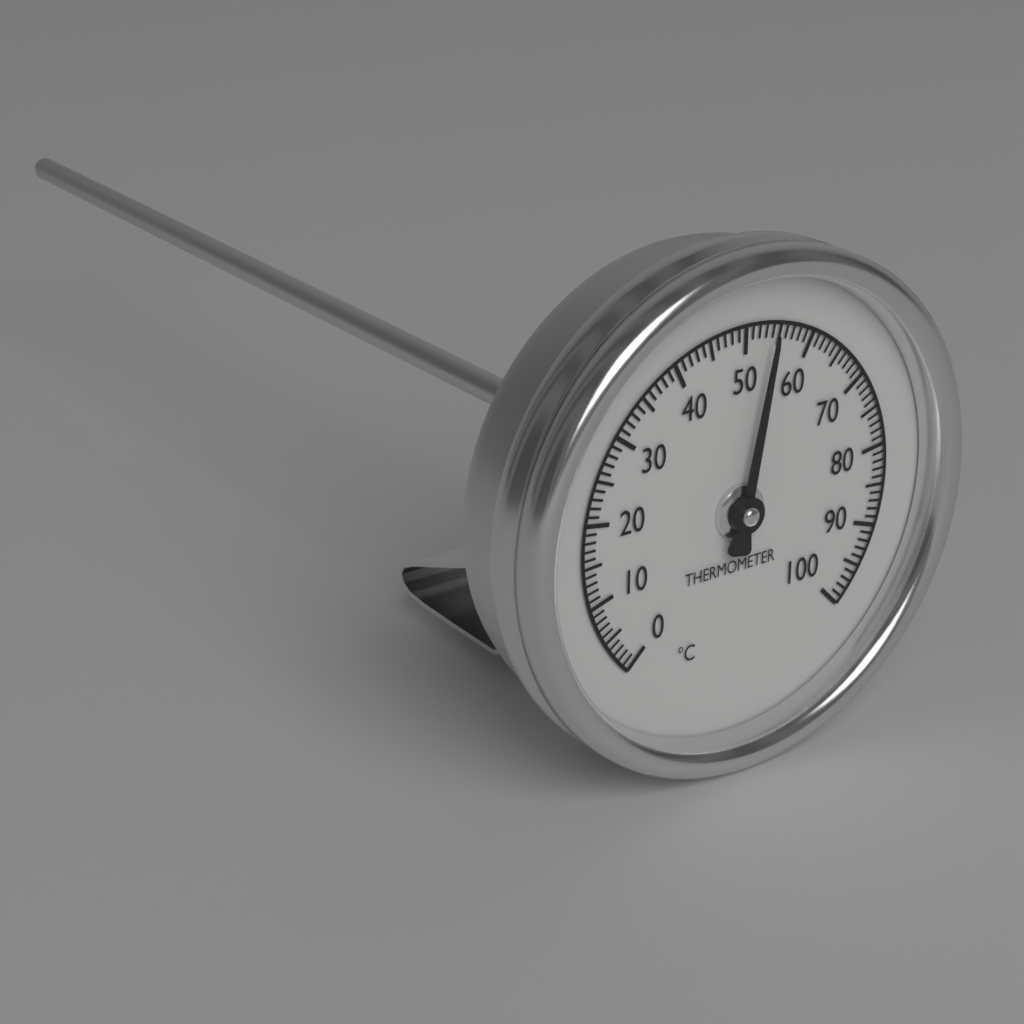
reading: 54 °C
